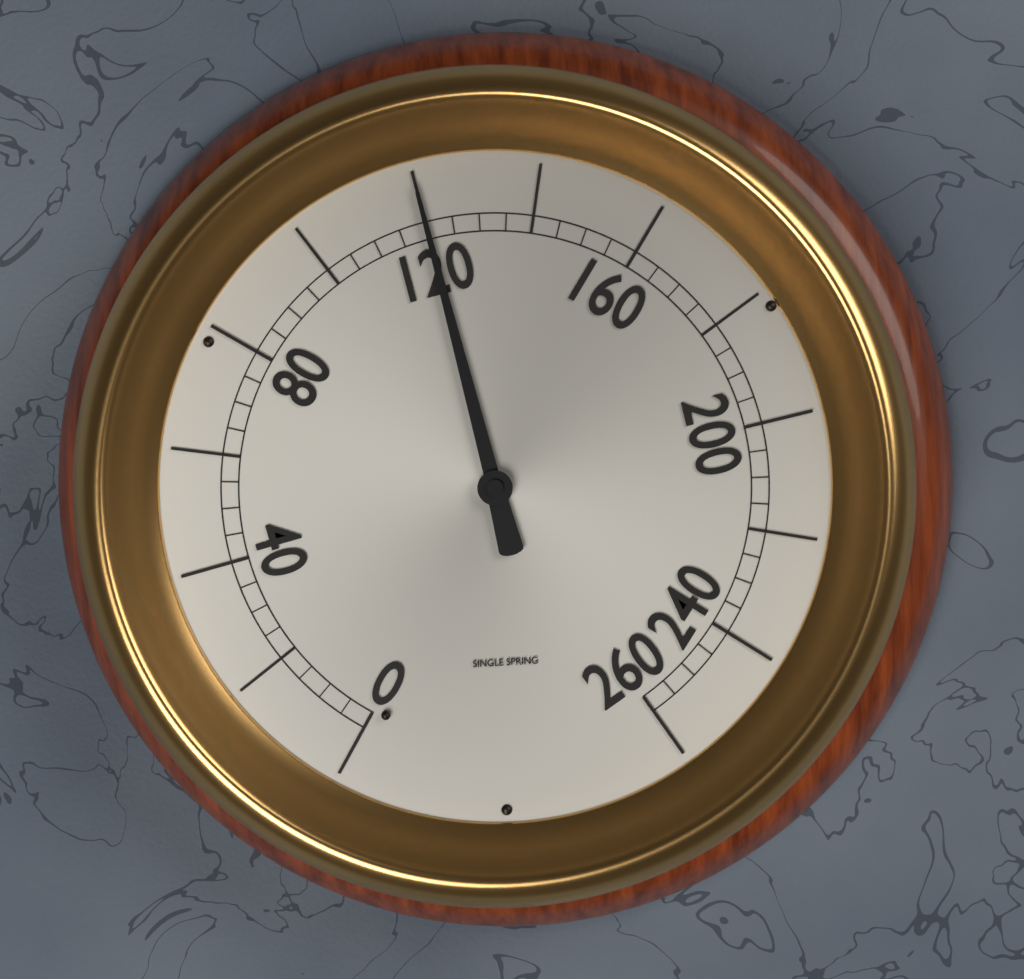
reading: 120 (no unit)
